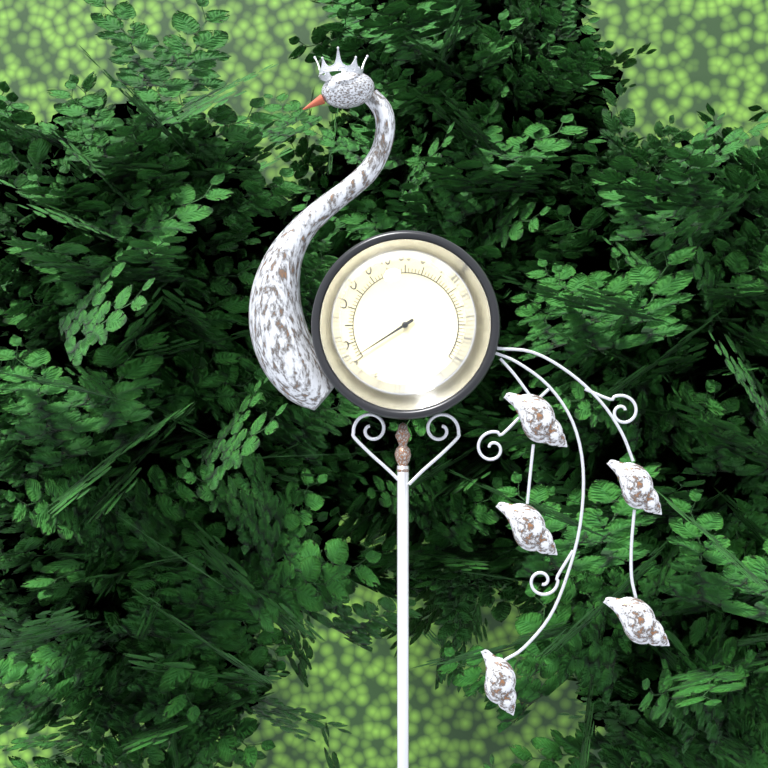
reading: -18 °F
